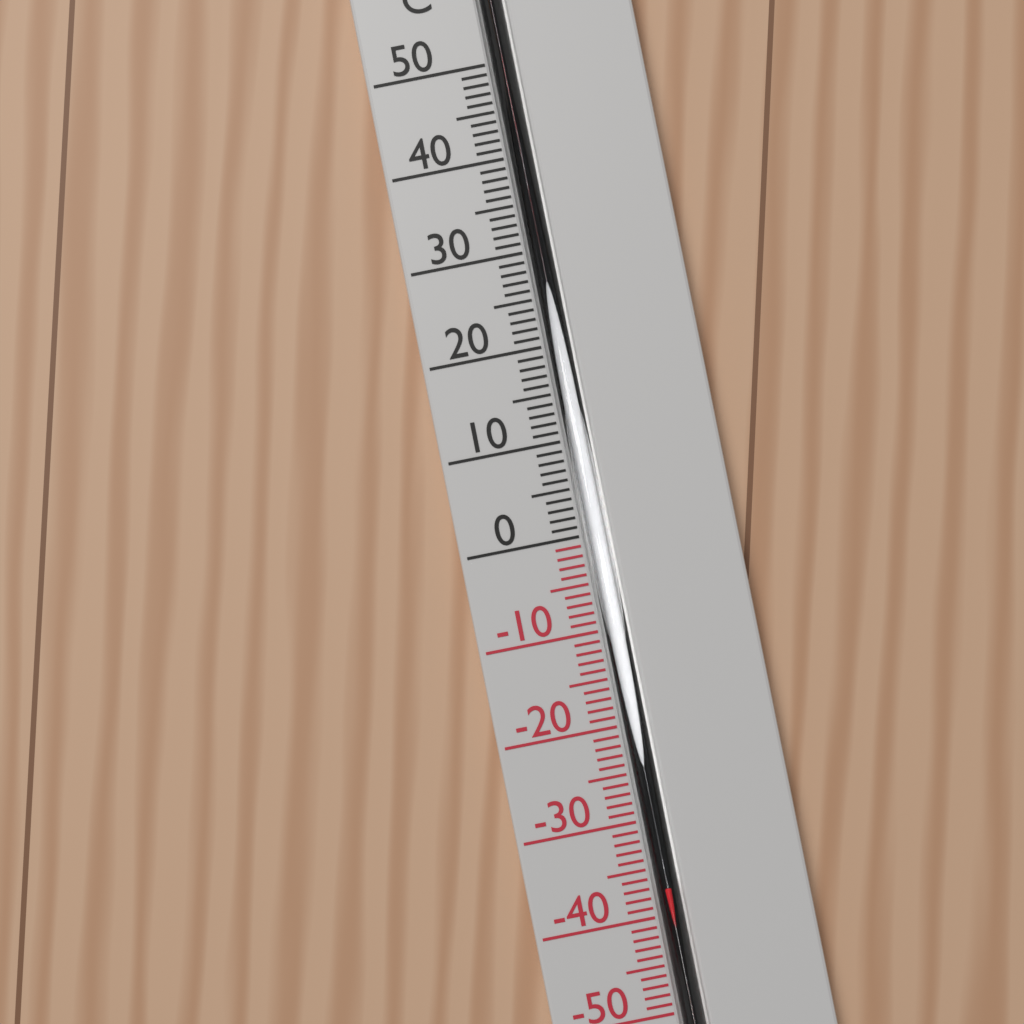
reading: -37 °C
